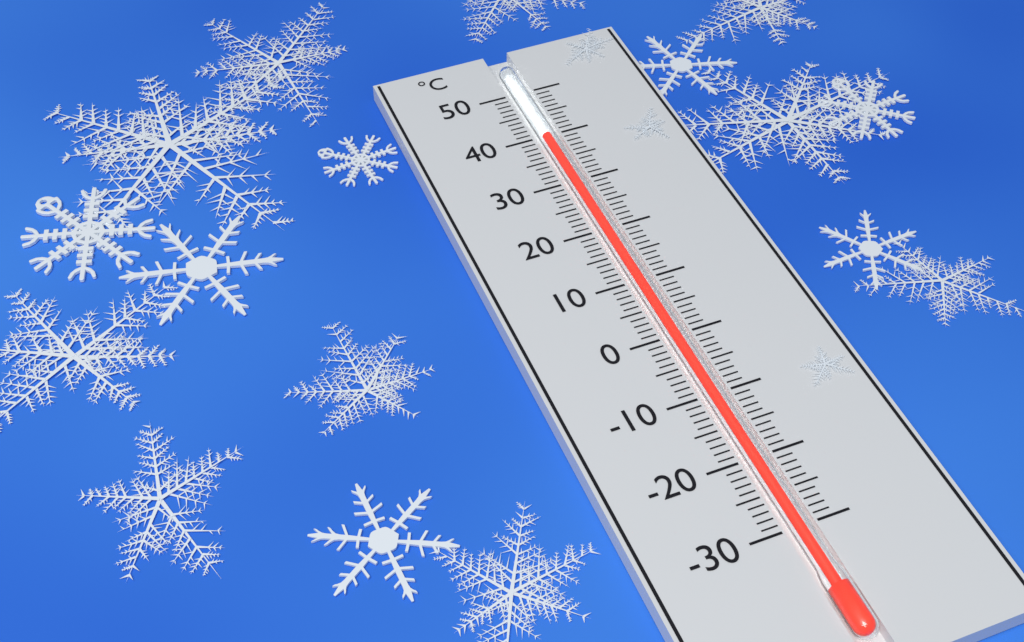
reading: 40 °C
